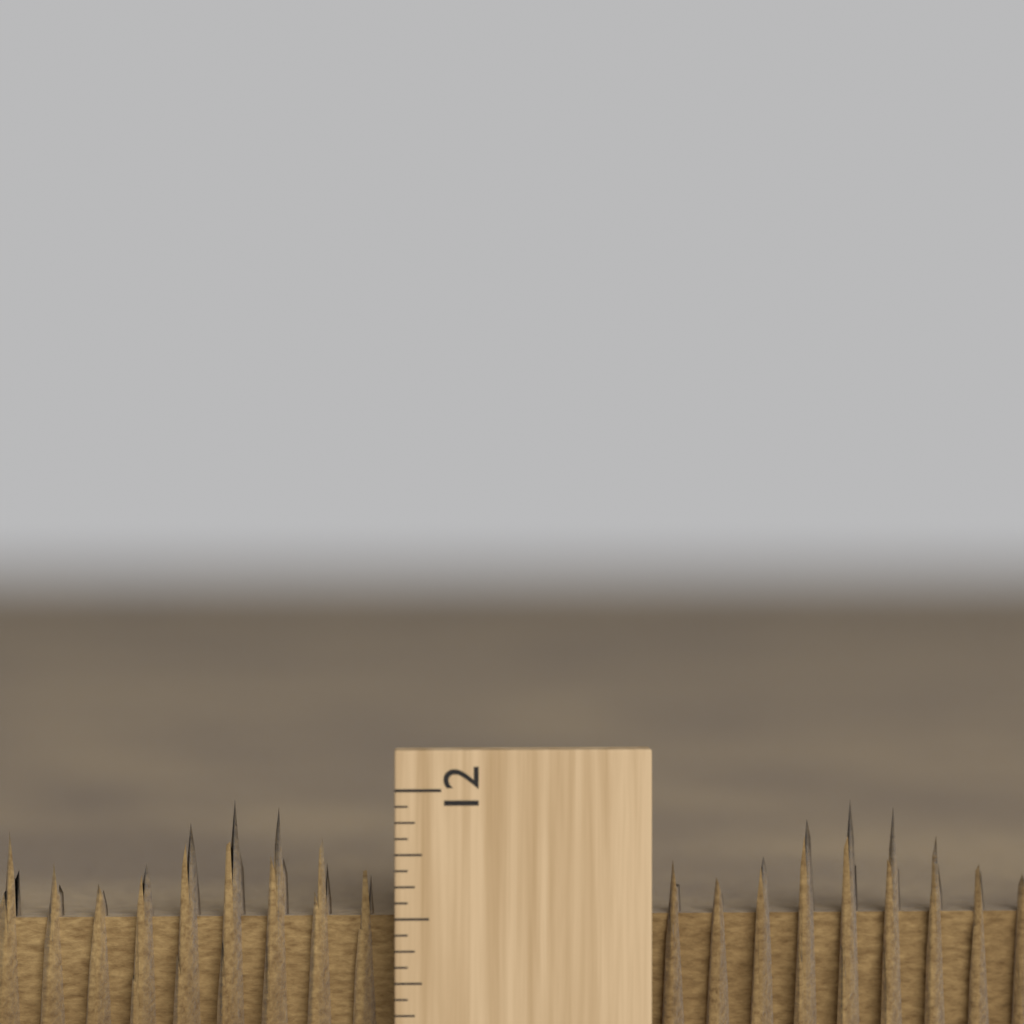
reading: 11.9375 inch
